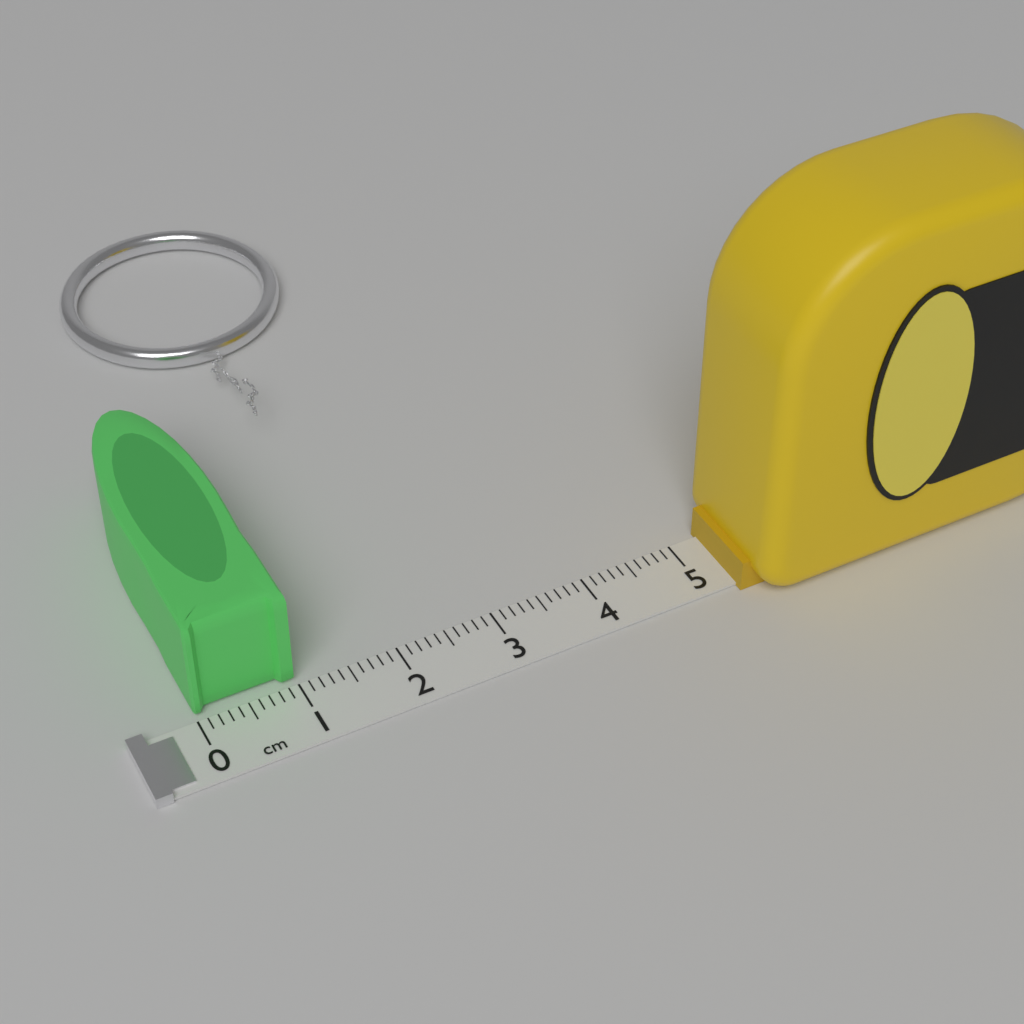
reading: 1.0 cm
